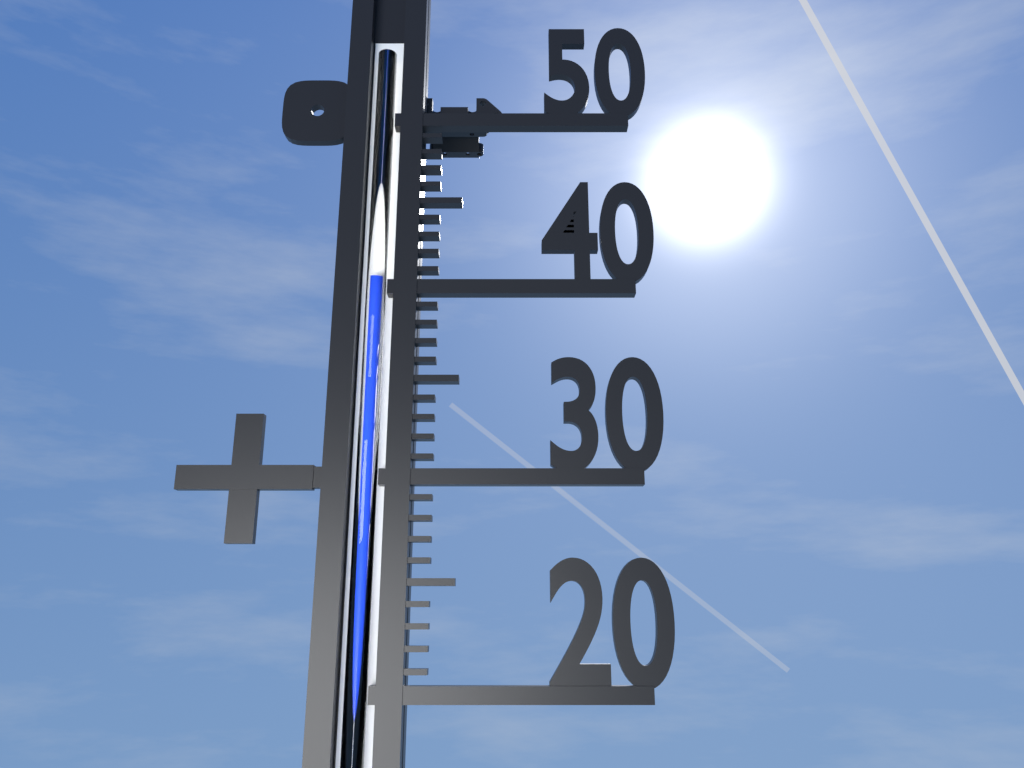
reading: 40.5 (no unit)
